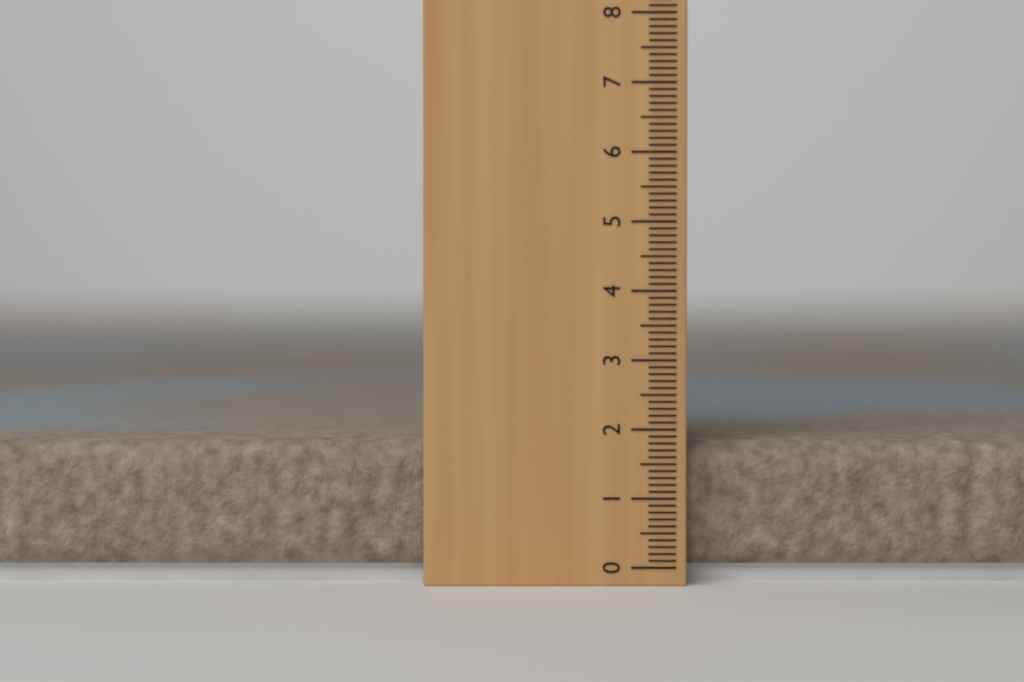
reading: 1.8 cm
